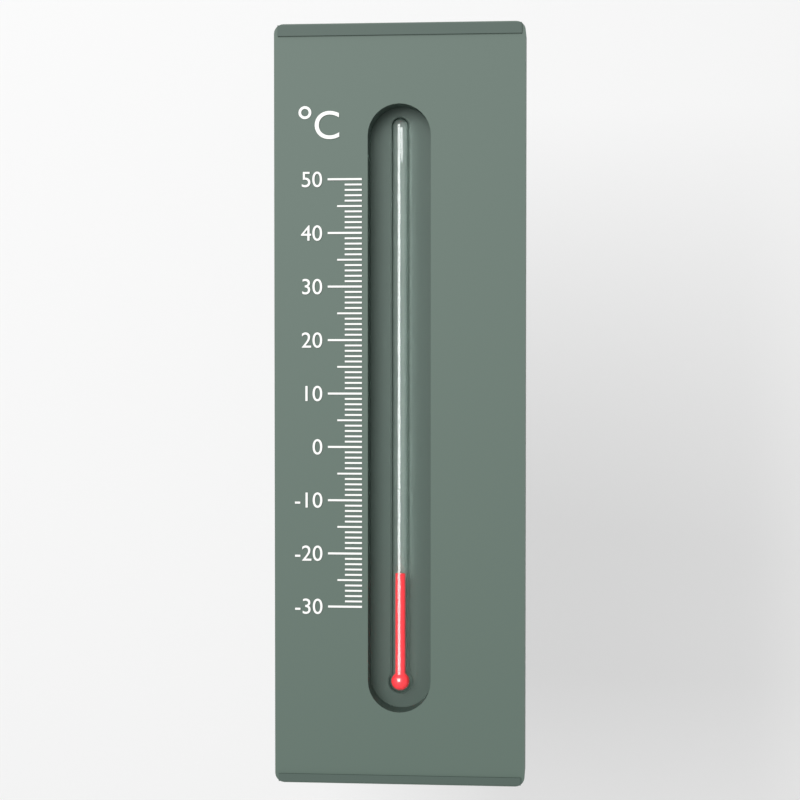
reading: -24 °C
